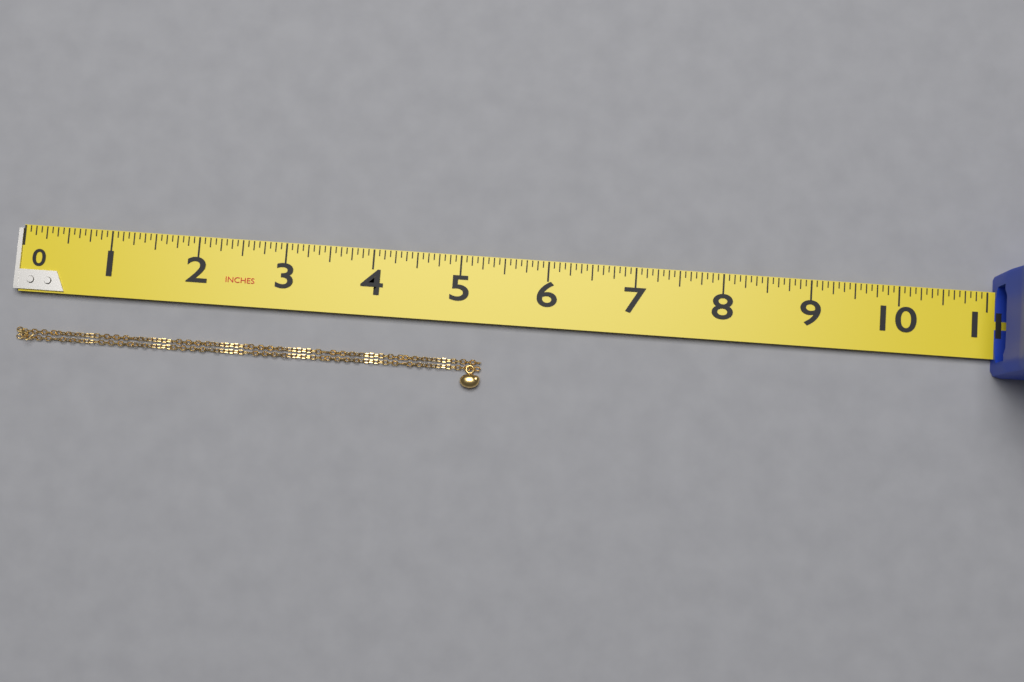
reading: 5.3125 in
